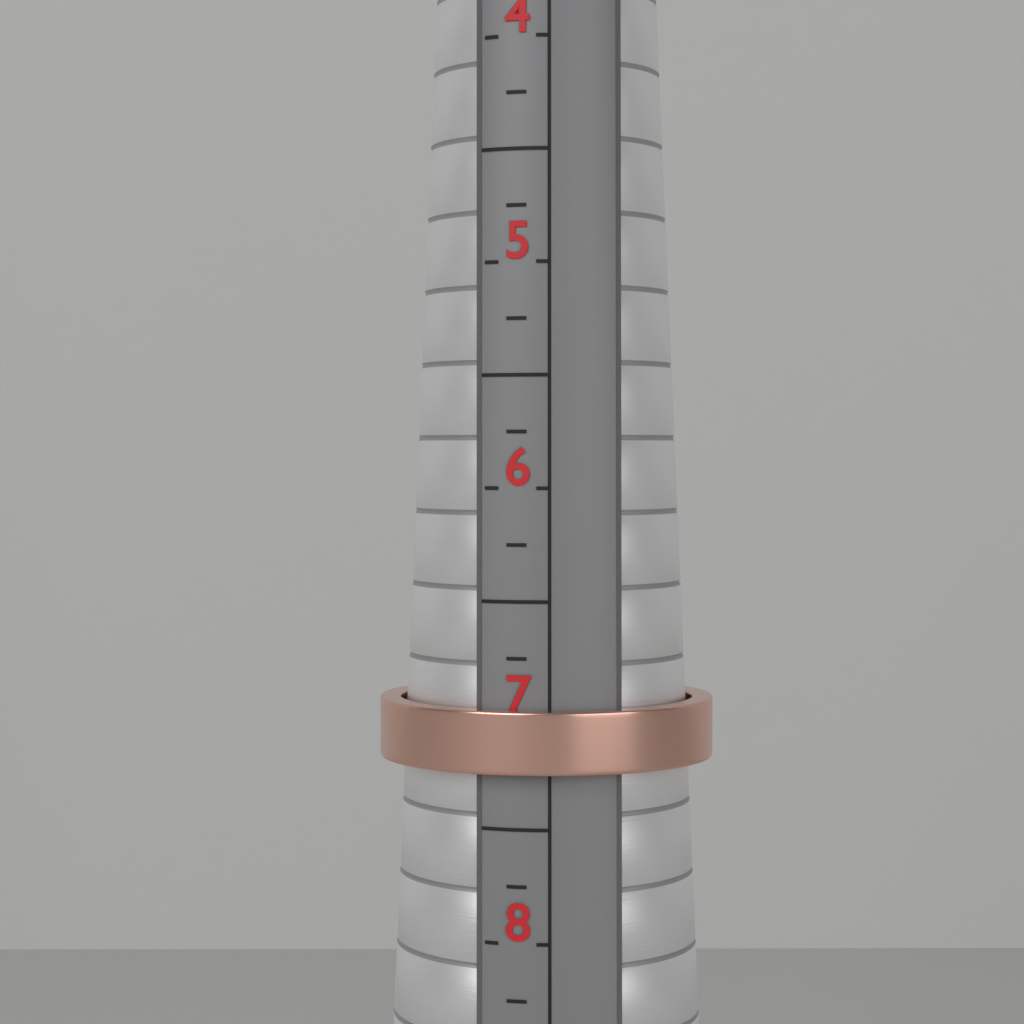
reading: 7.25 (no unit)
